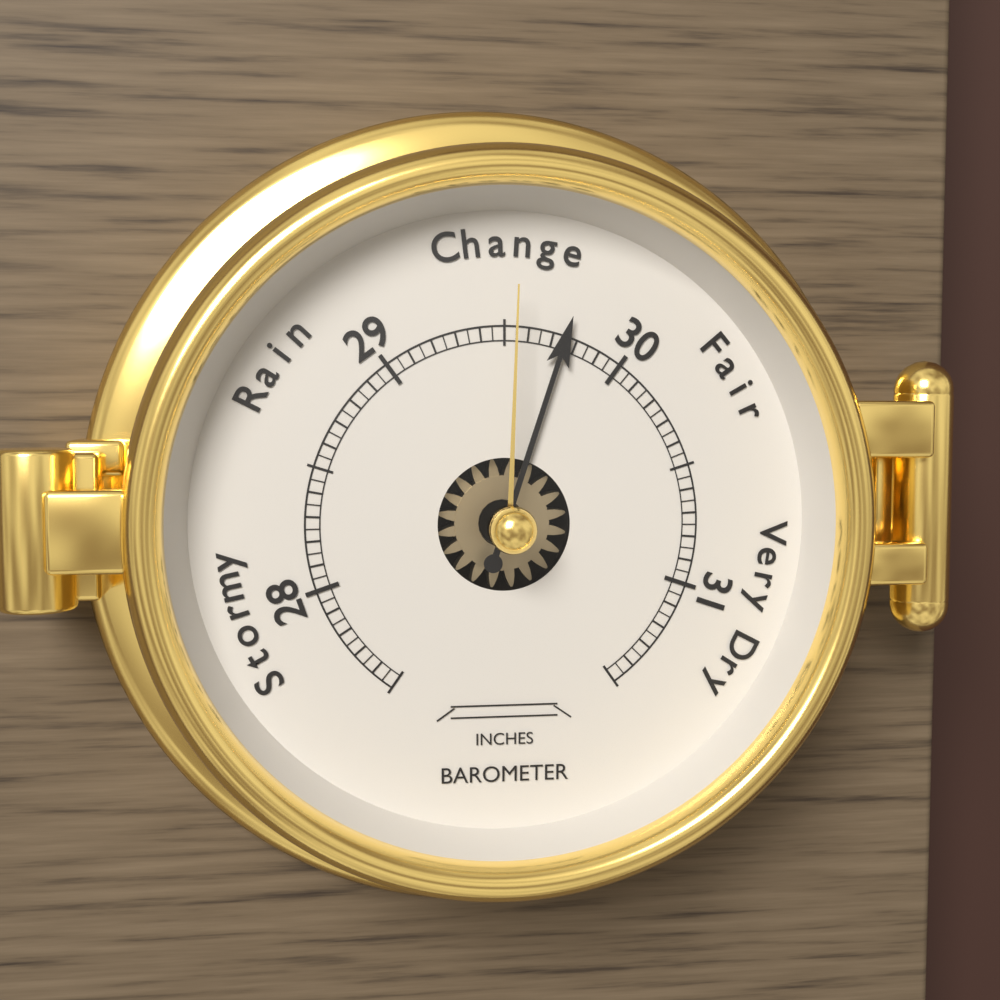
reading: 29.75 inches
